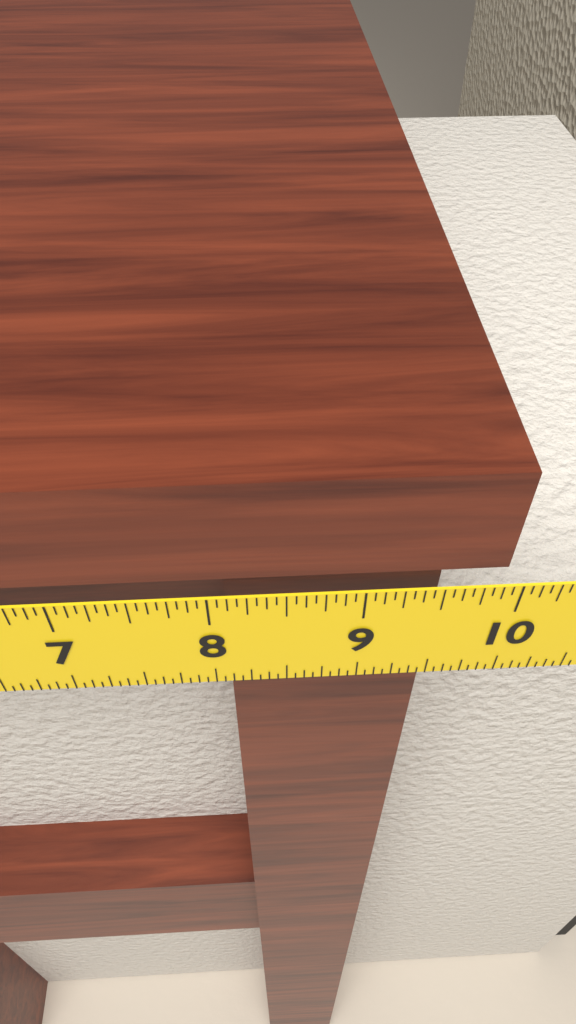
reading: 9.8750 in
